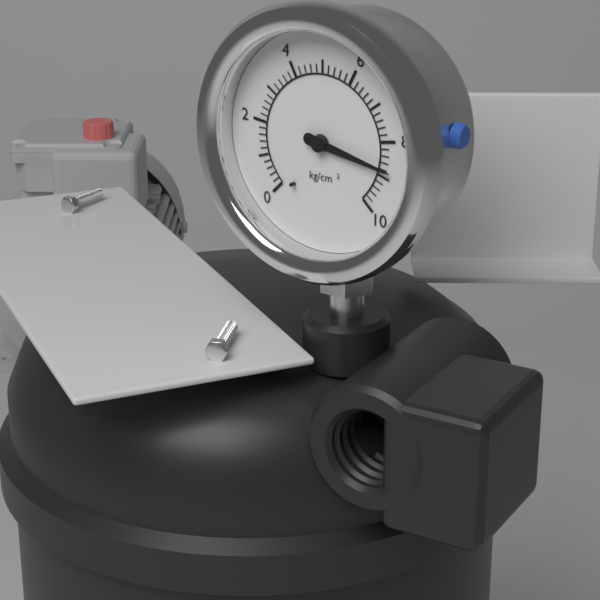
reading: 8.8 kg/cm²
